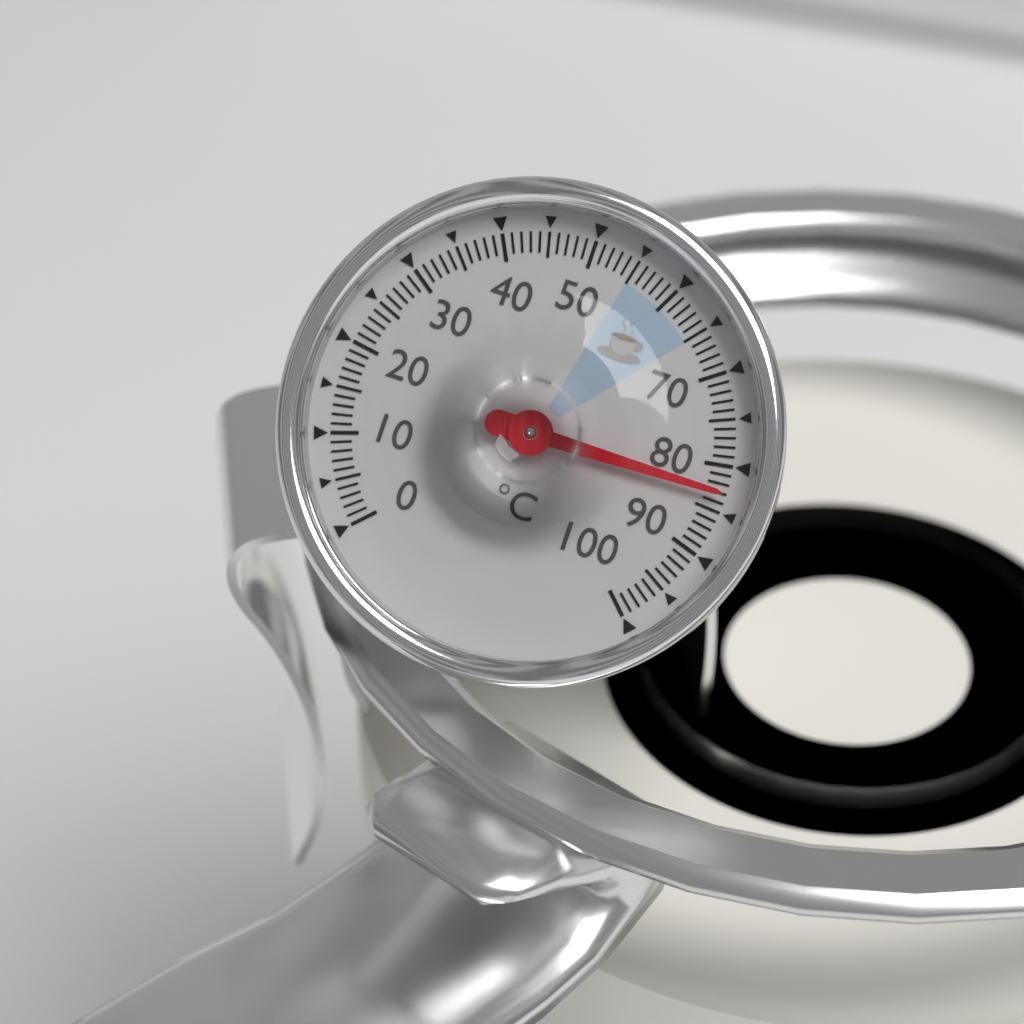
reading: 83 °C
